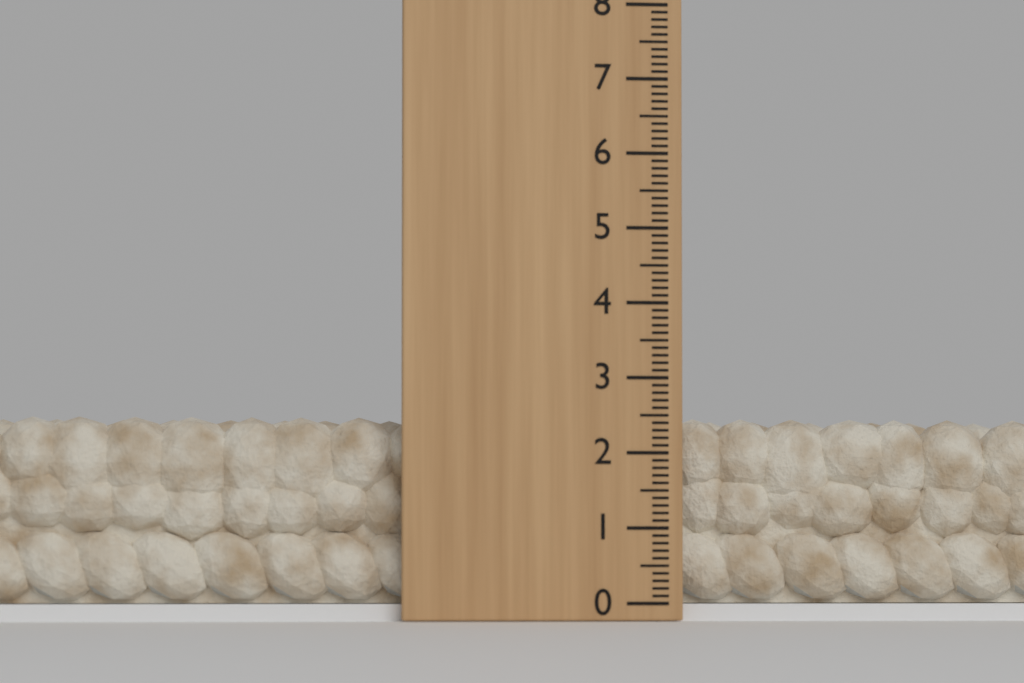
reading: 2.5 (no unit)
